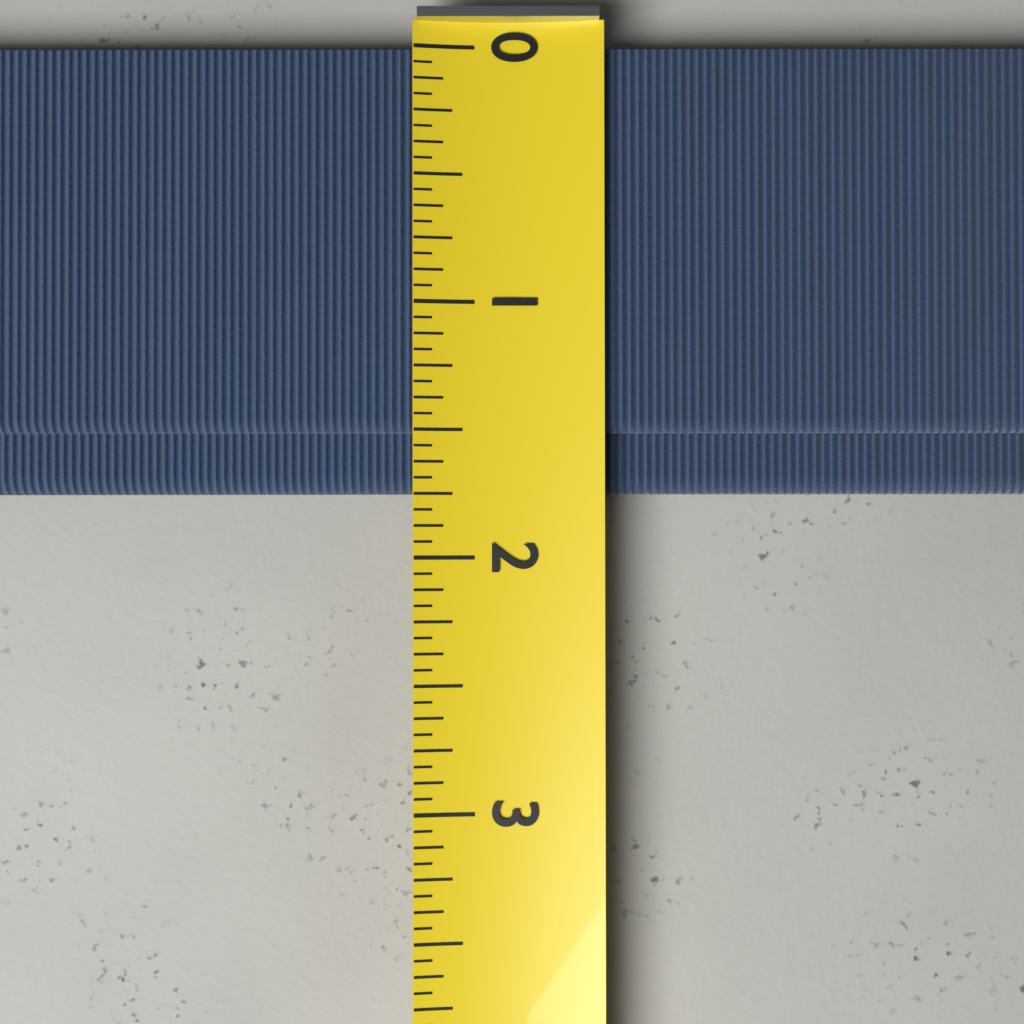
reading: 1.7500 (no unit)
